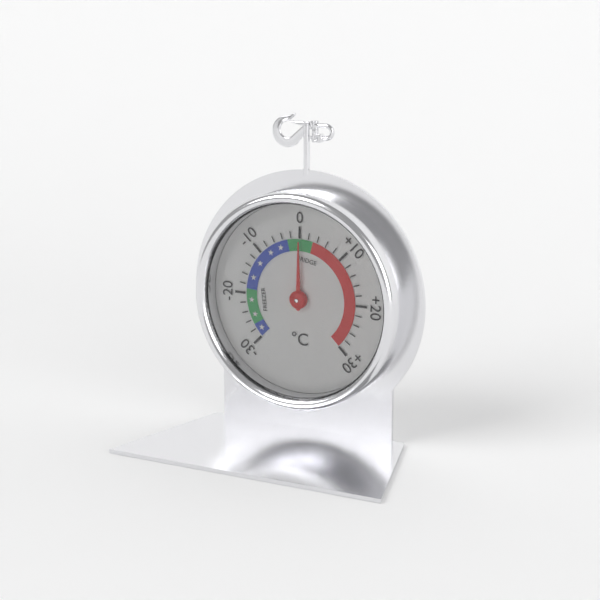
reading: 0 °C
